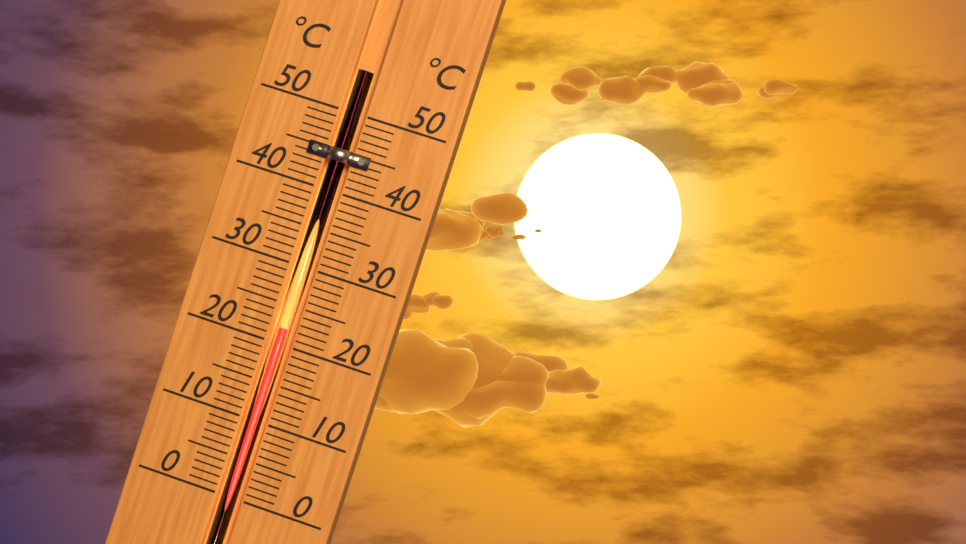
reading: 22 °C
